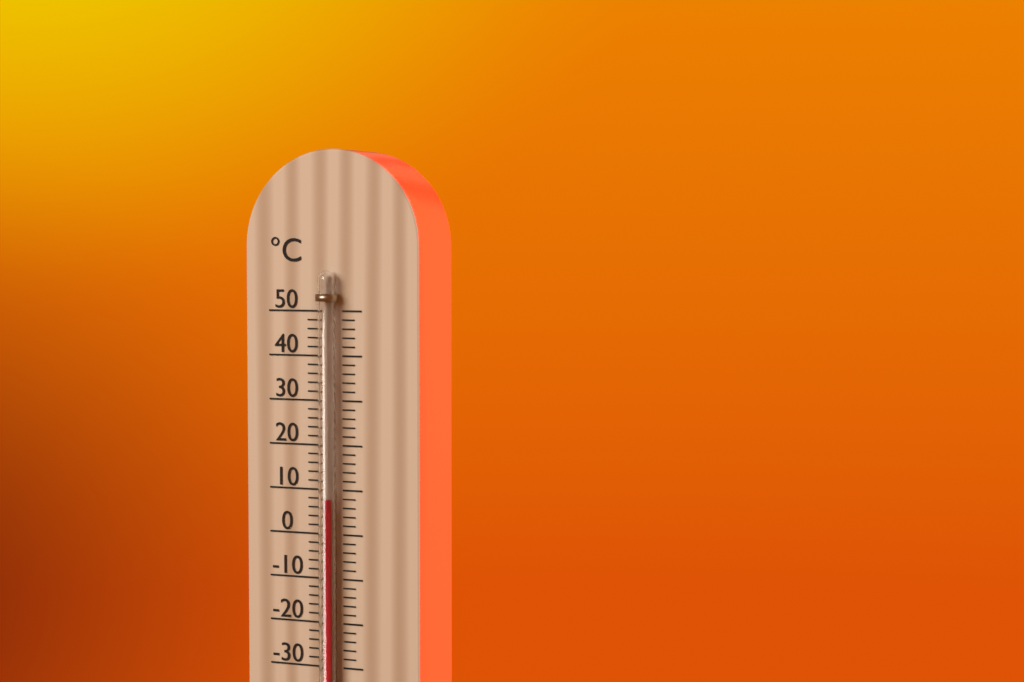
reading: 8 °C
